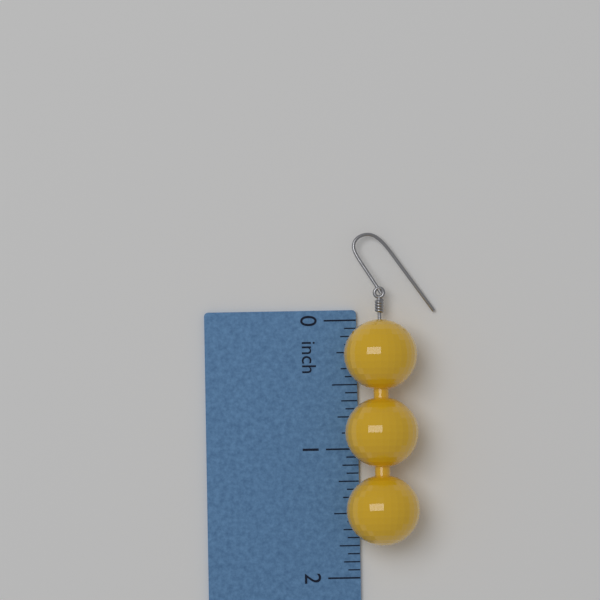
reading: 1.7500 inch
